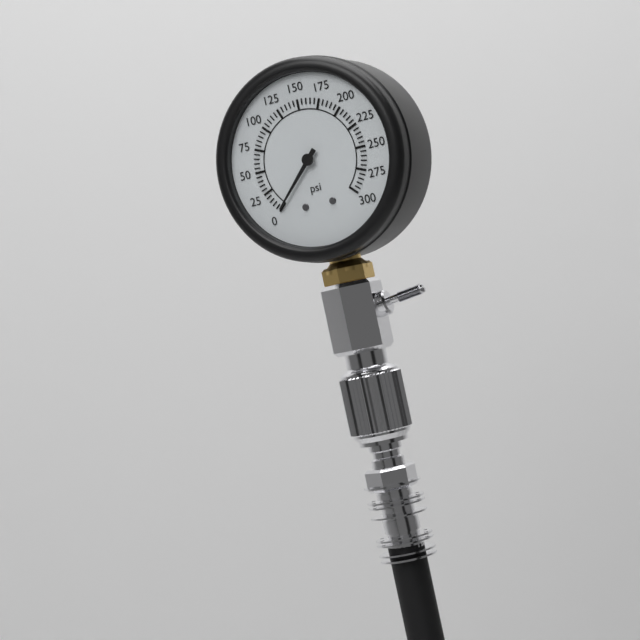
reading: 0 psi
